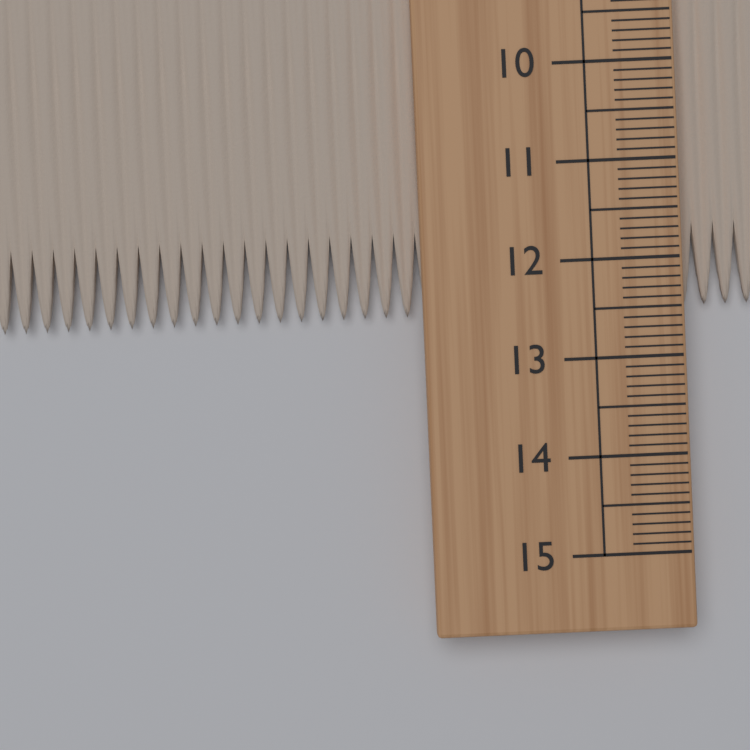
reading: 12.5 cm
